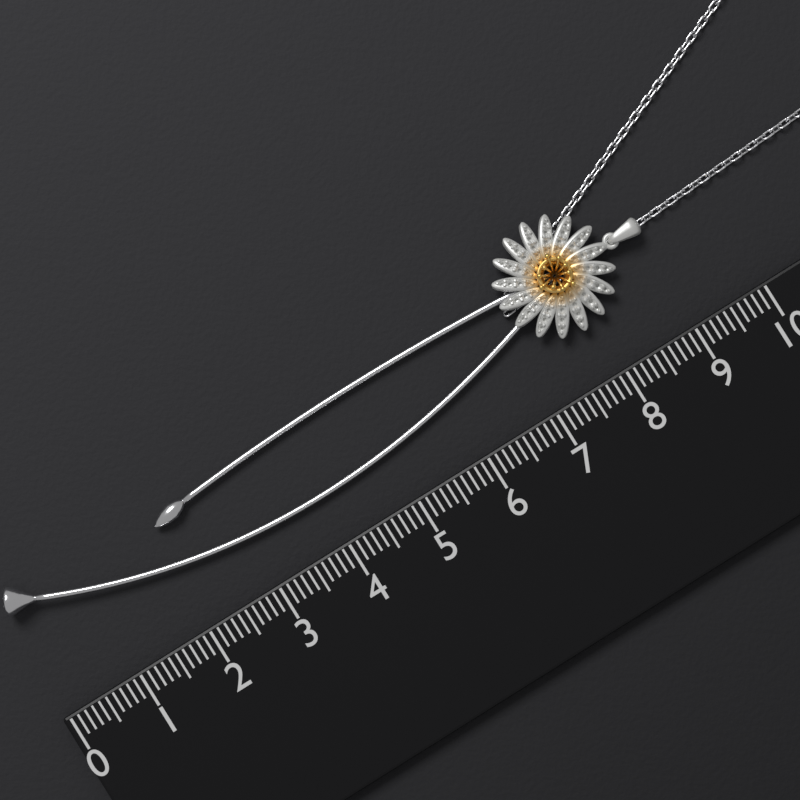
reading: 9.1 (no unit)
